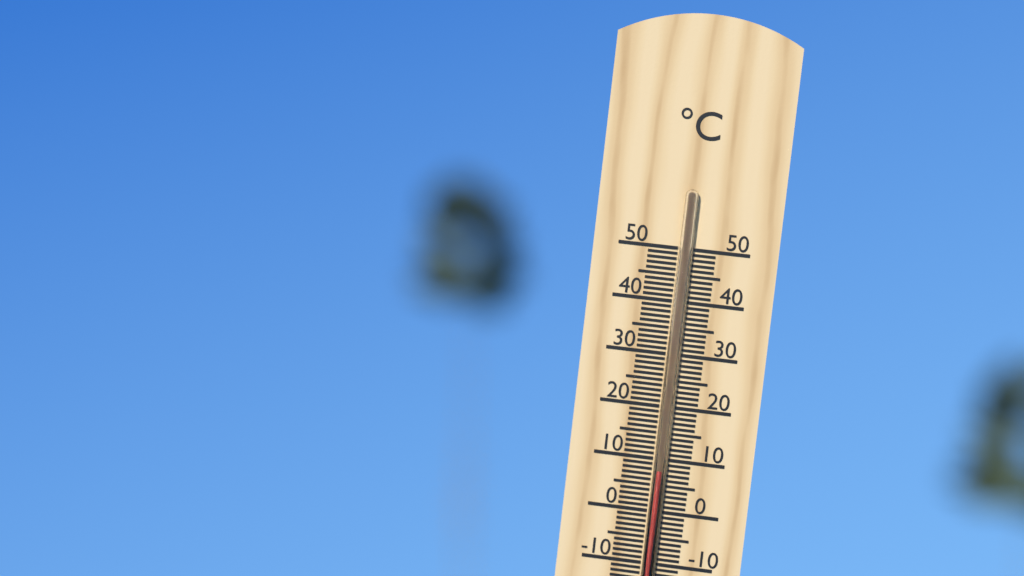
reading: 8 °C
